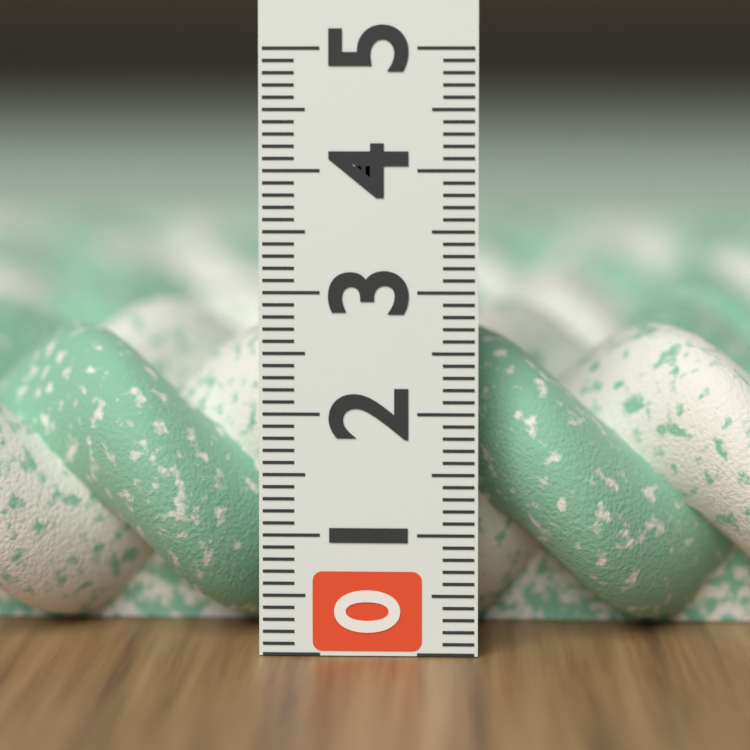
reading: 2.6 (no unit)
